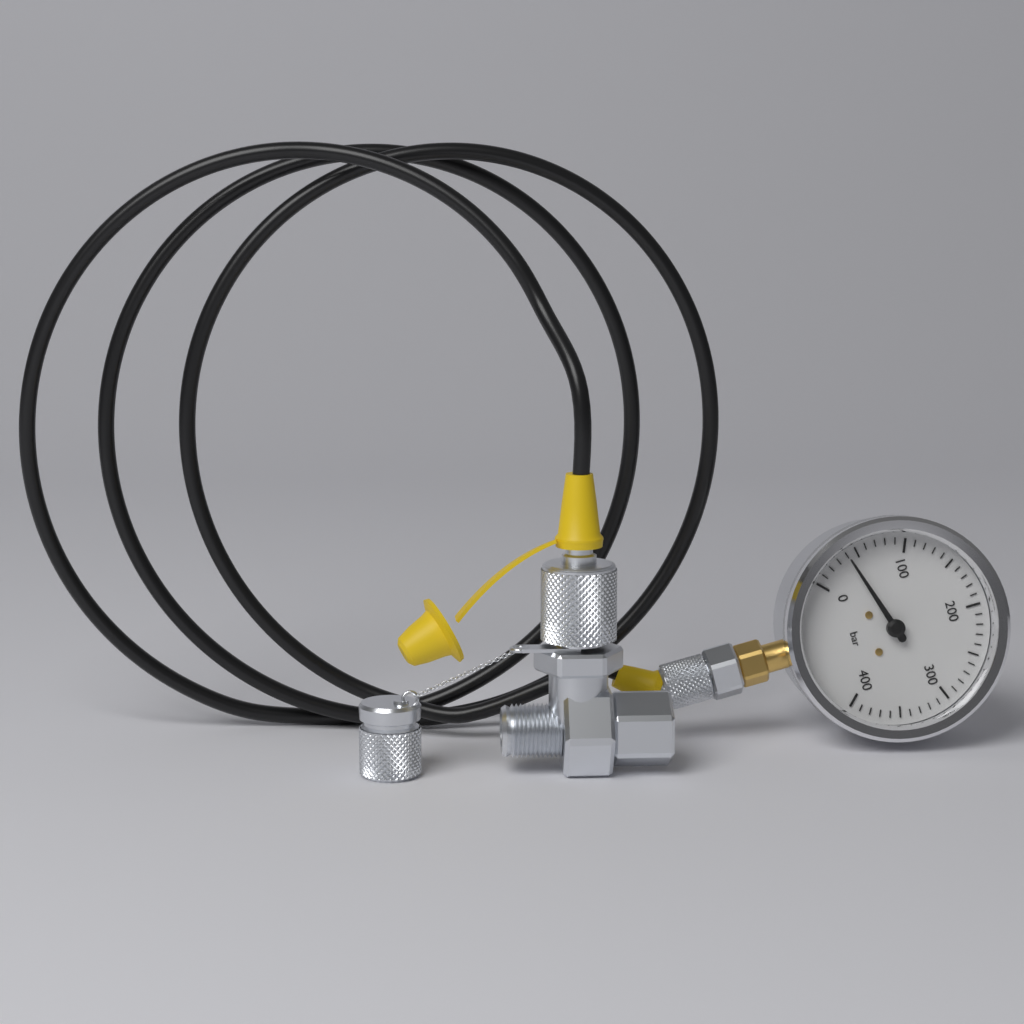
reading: 40 bar
